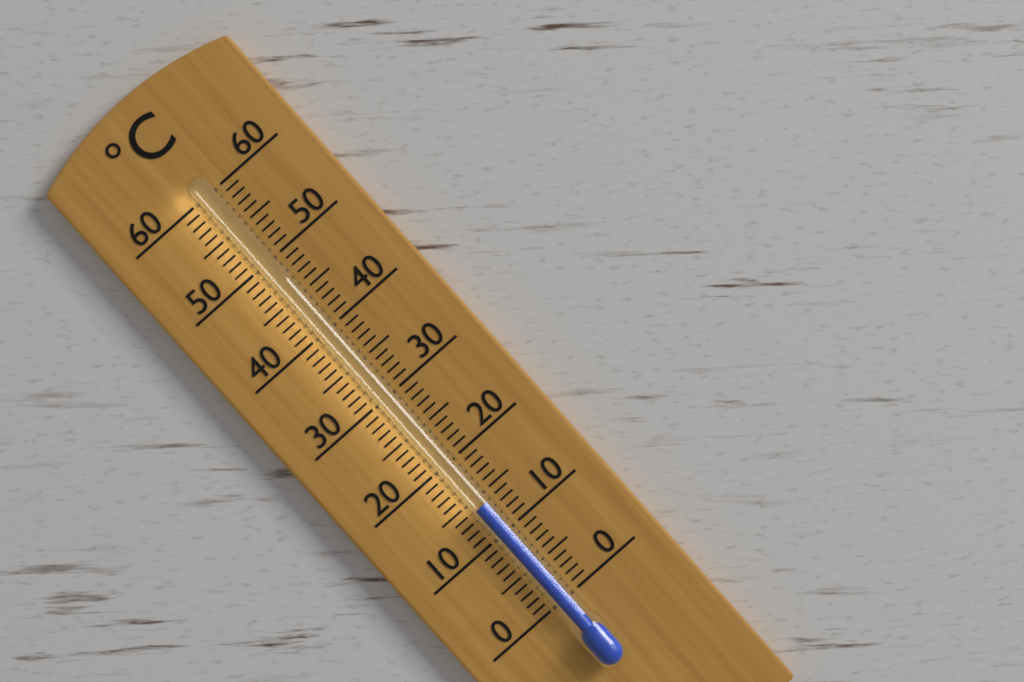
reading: 14 °C
